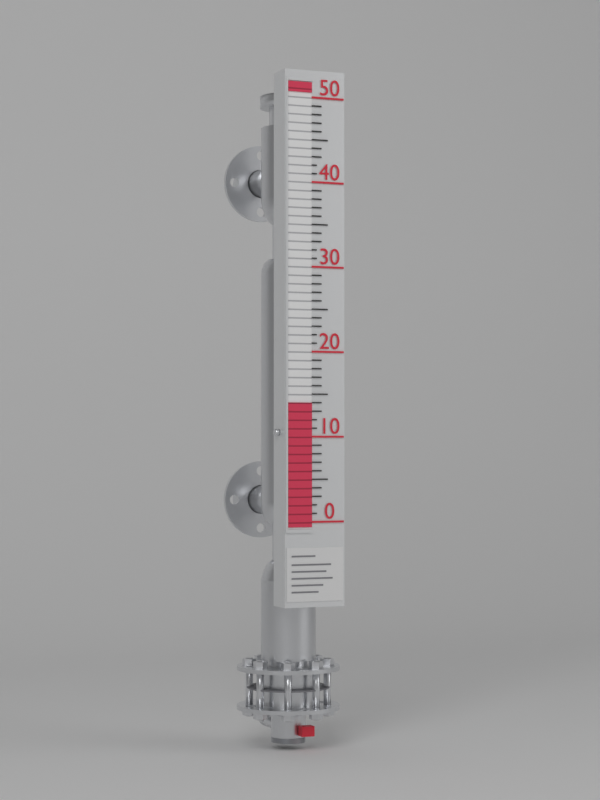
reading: 14 (no unit)
